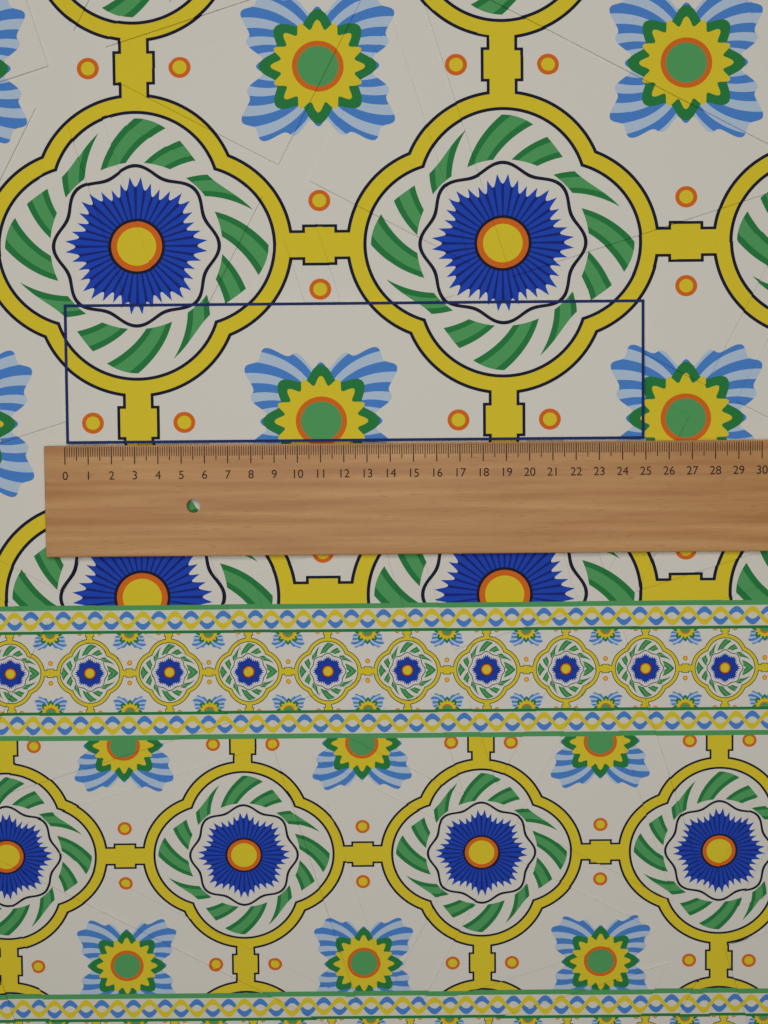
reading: 25.0 (no unit)
